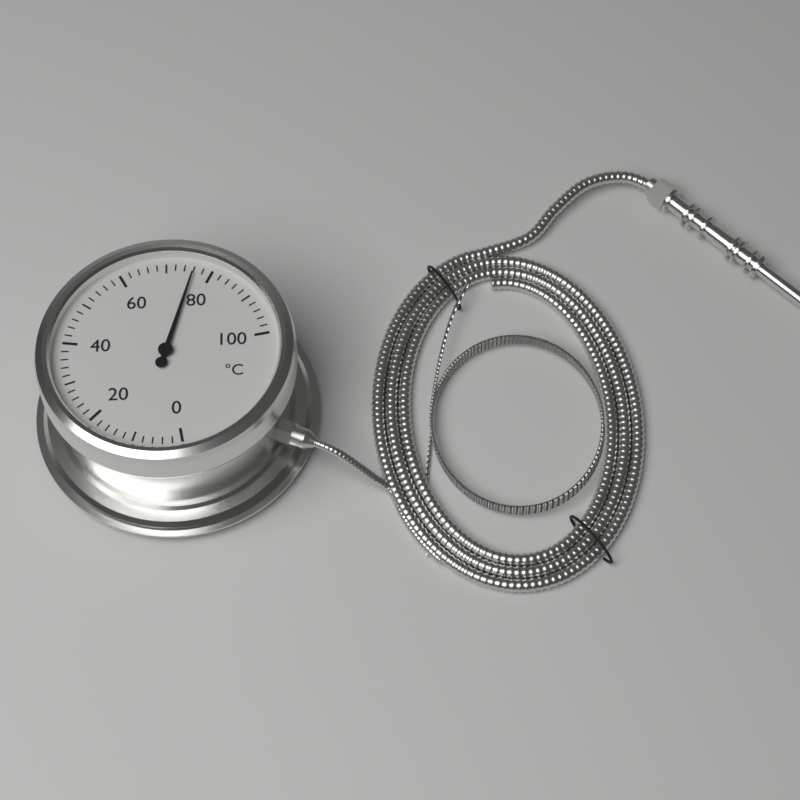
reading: 76 °C
